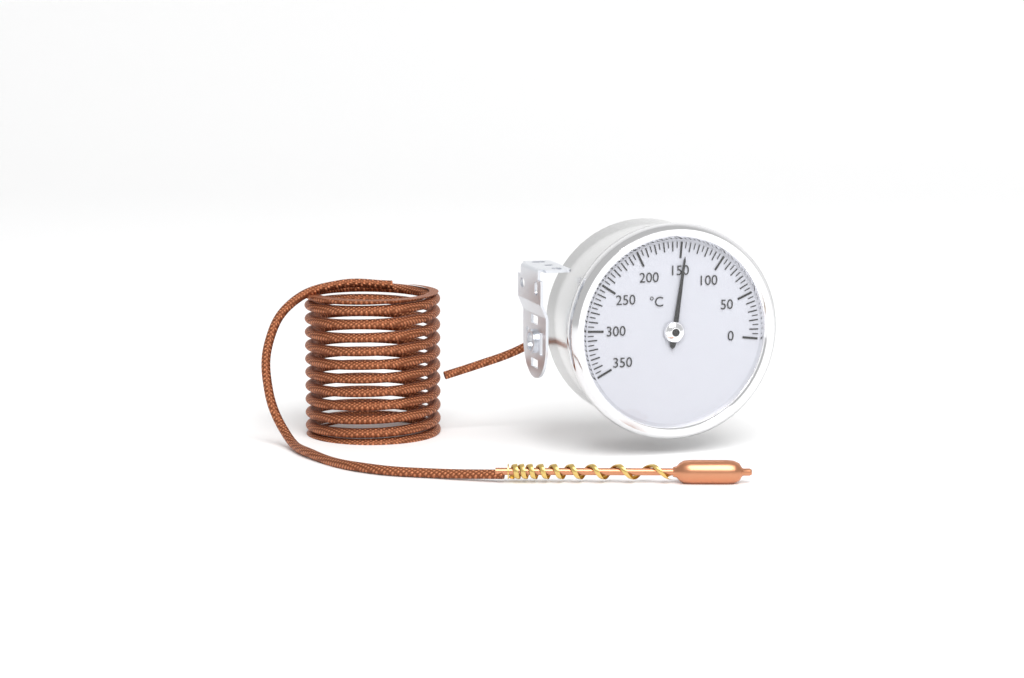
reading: 145 °C
